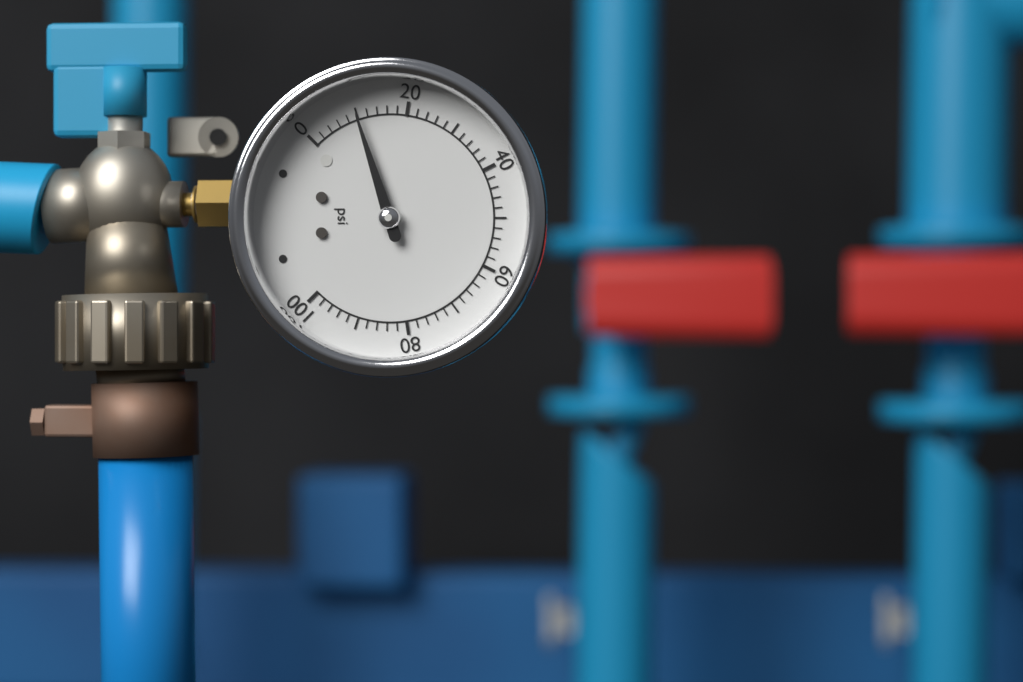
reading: 10 psi
